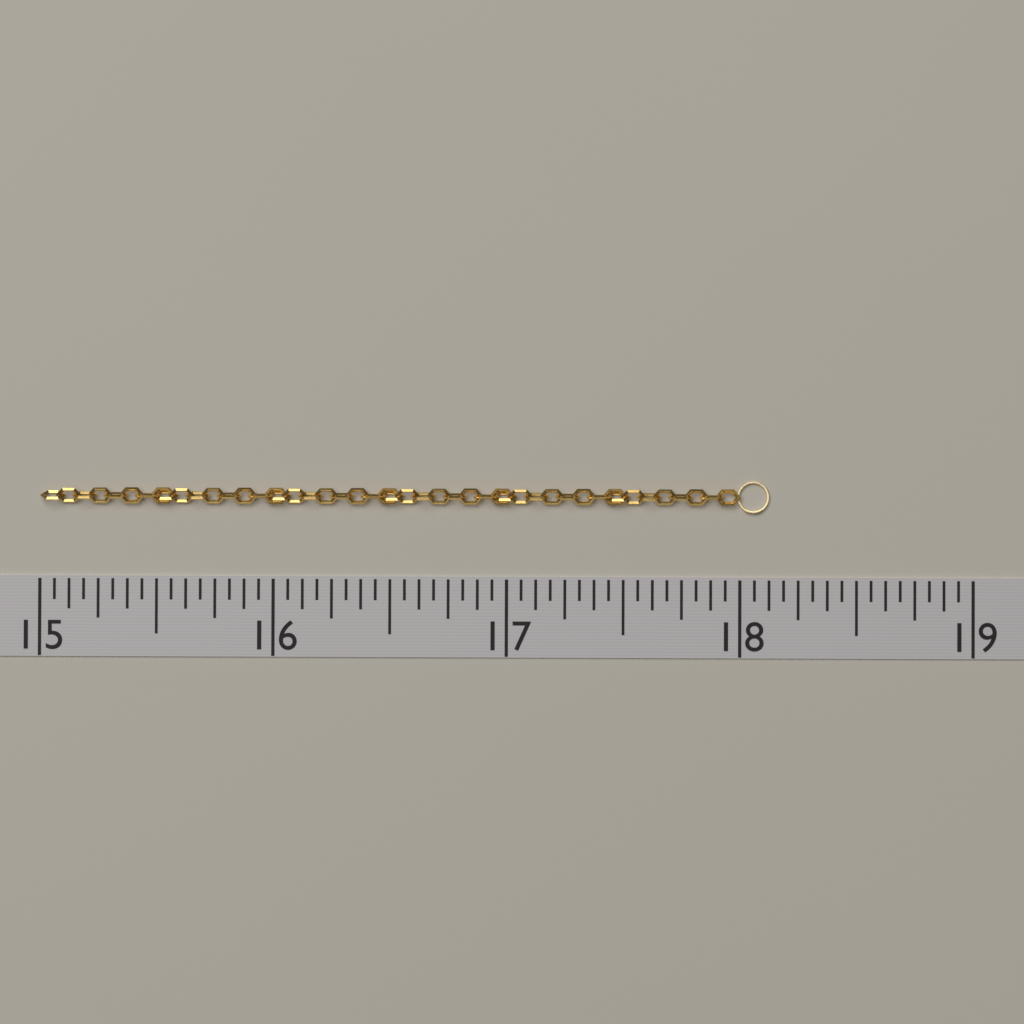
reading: 18.1250 (no unit)
